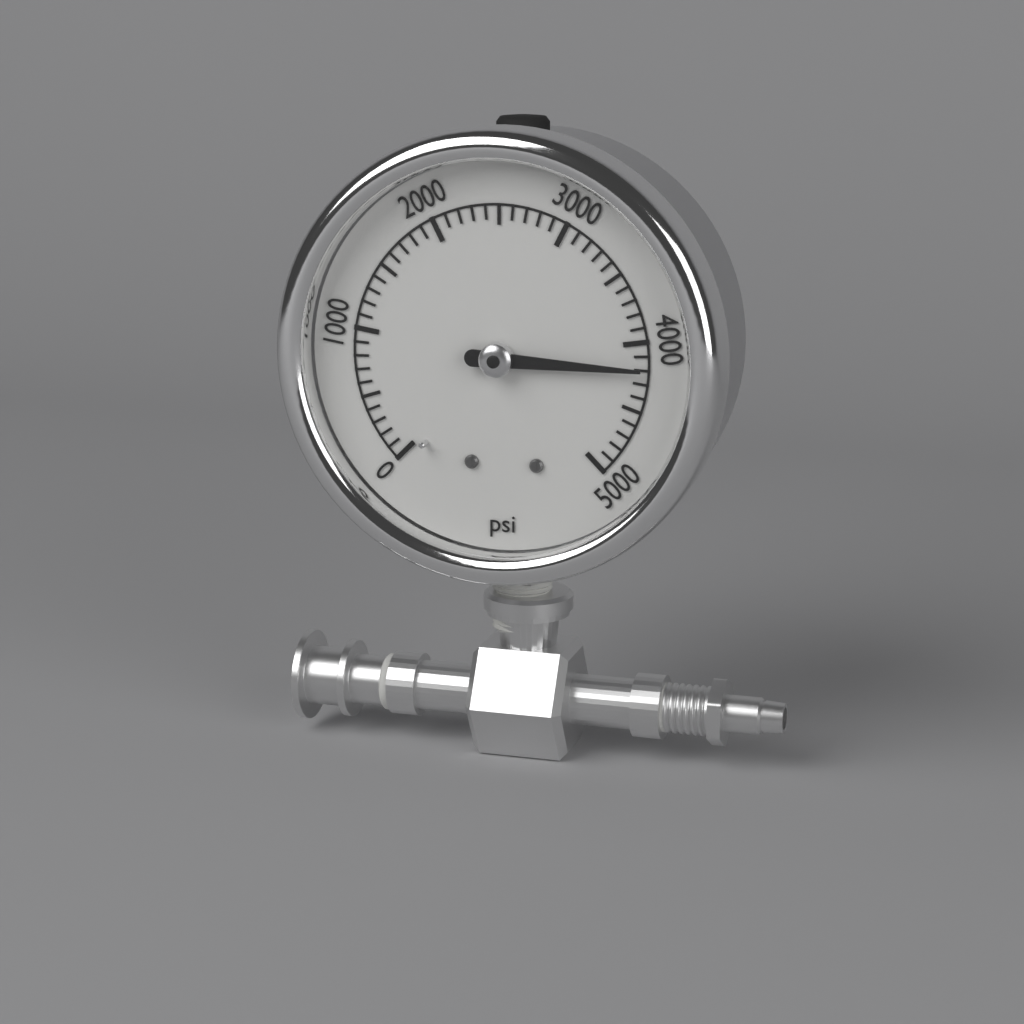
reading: 4200 psi
